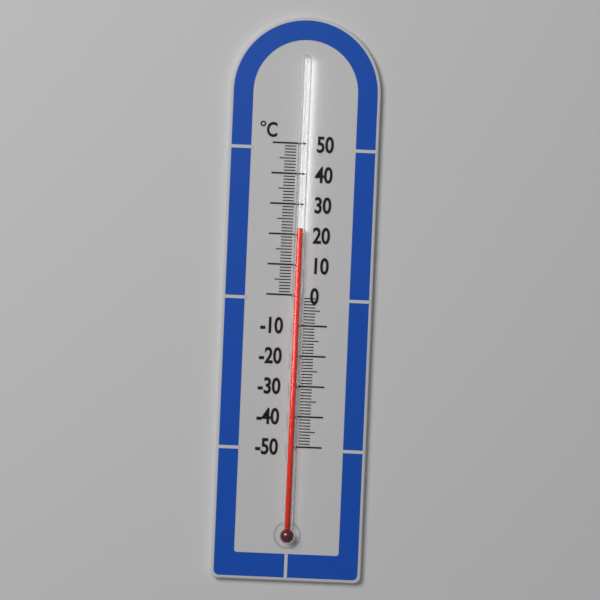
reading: 22 °C
